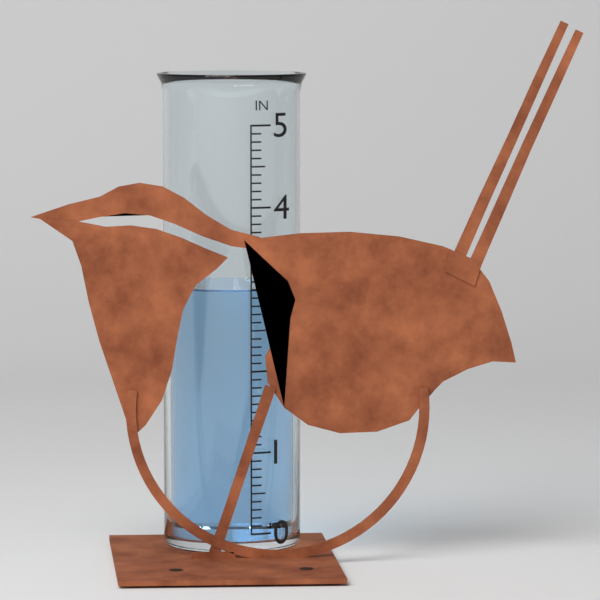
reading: 3.0 in
